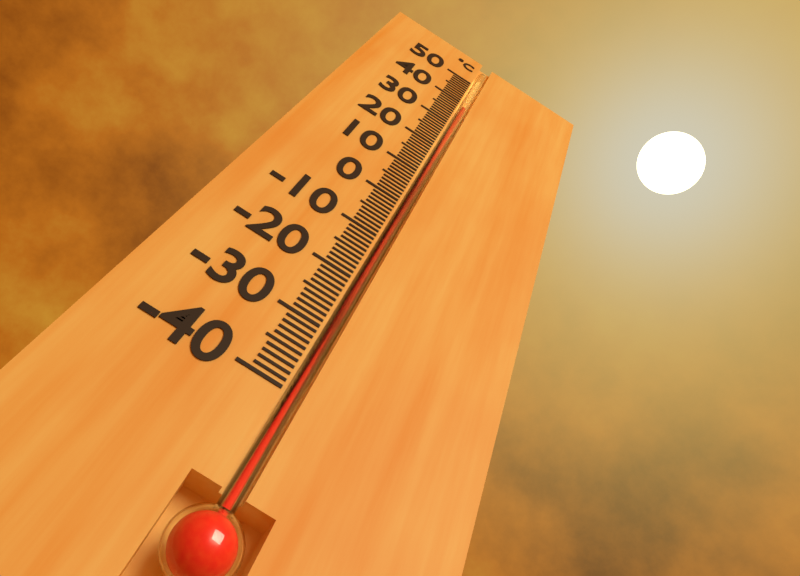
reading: 38 °C
